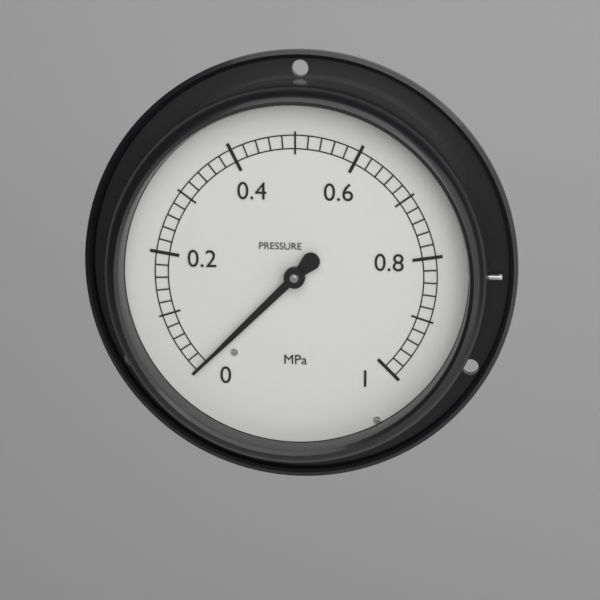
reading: 0.00 MPa
